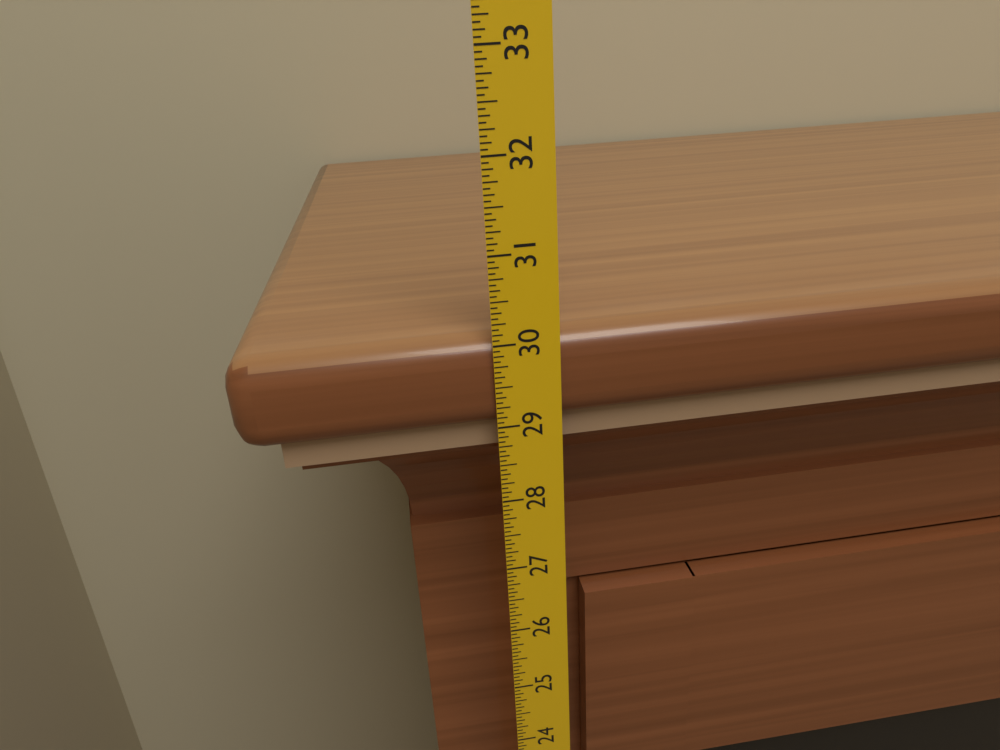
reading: 30.0625 in
